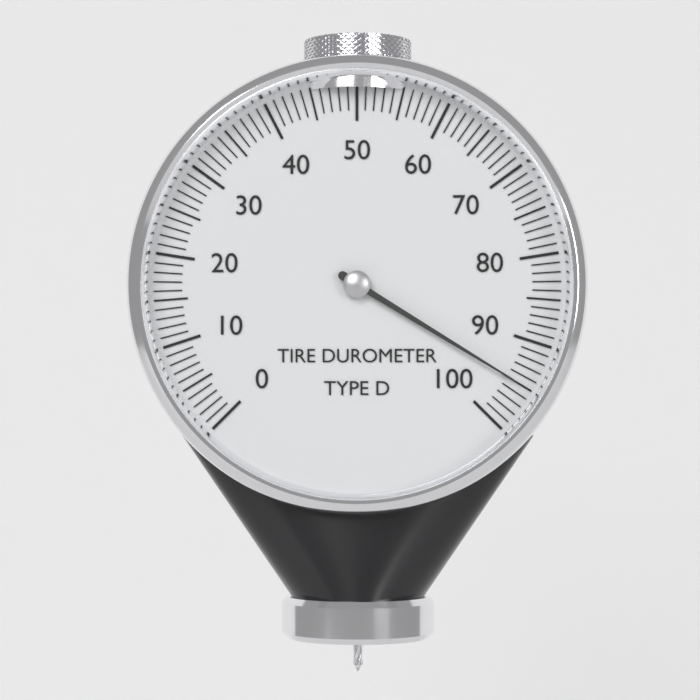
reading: 95 (no unit)
